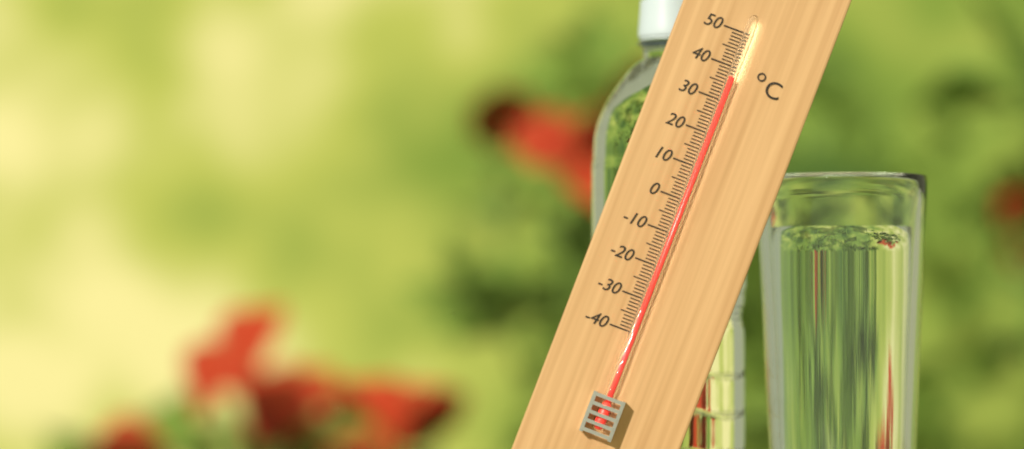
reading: 37 °C
